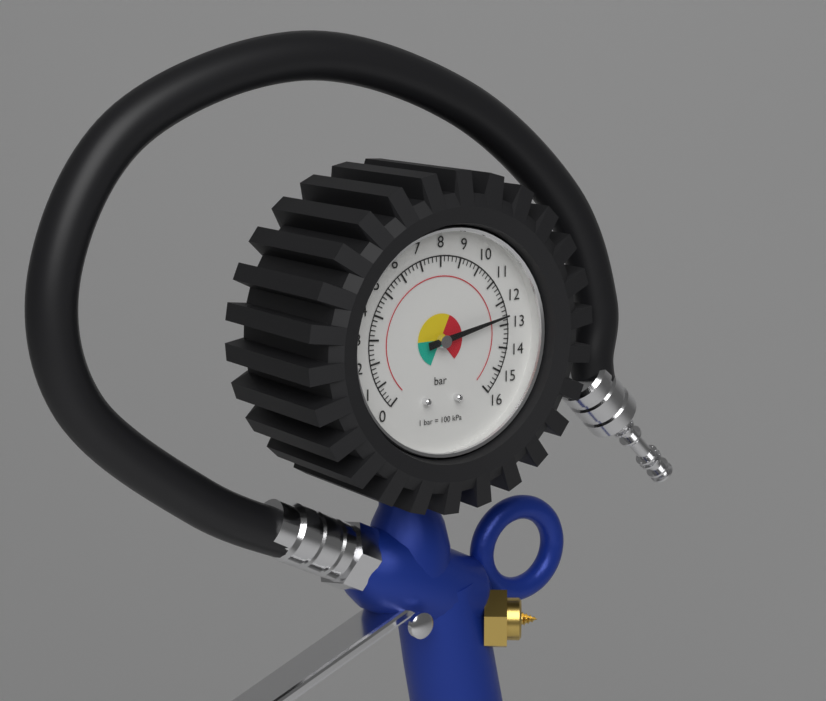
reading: 12.6 bar
